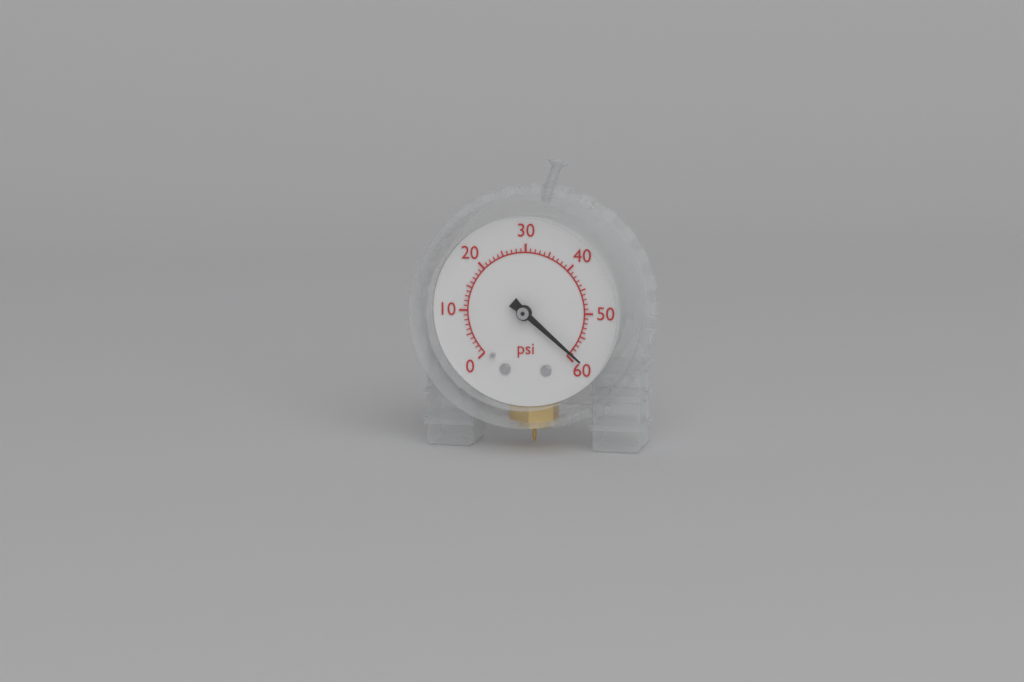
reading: 59 psi
